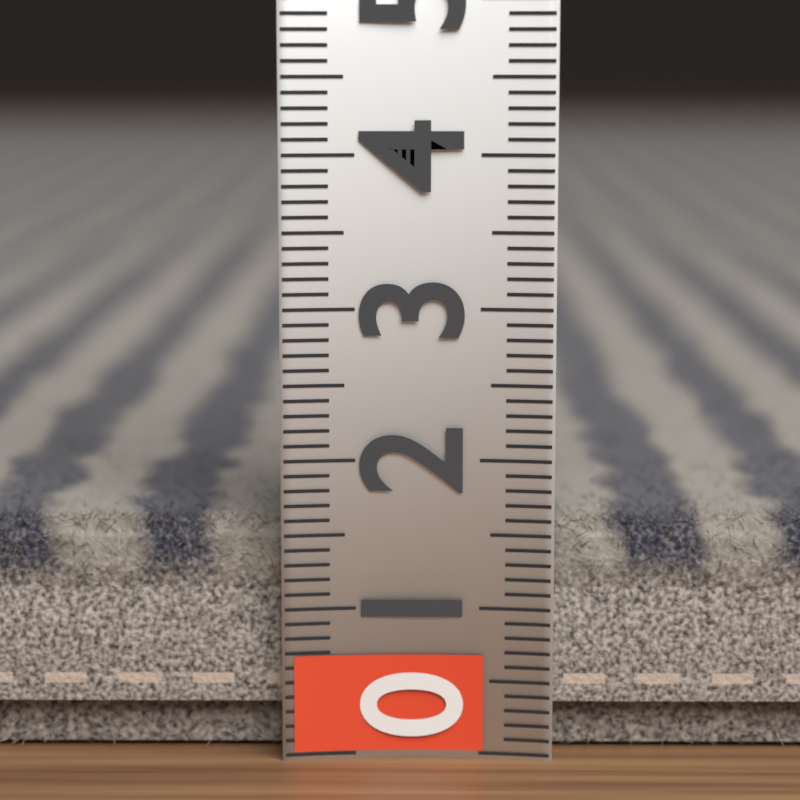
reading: 1.6 (no unit)
